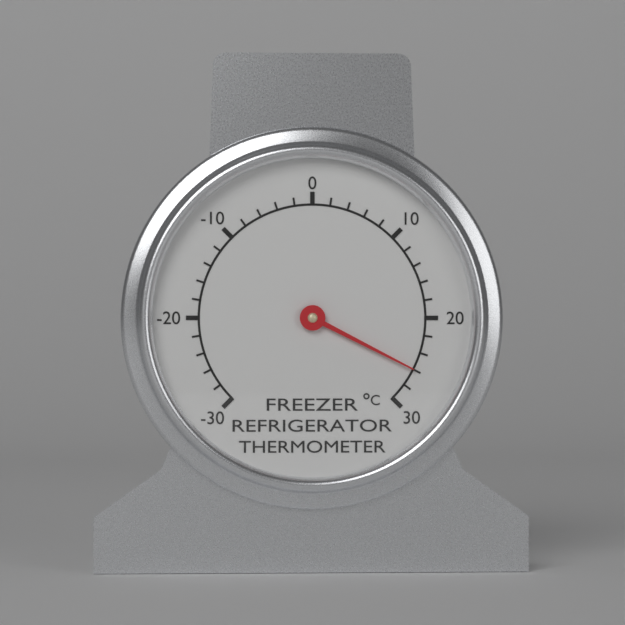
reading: 26 °C
